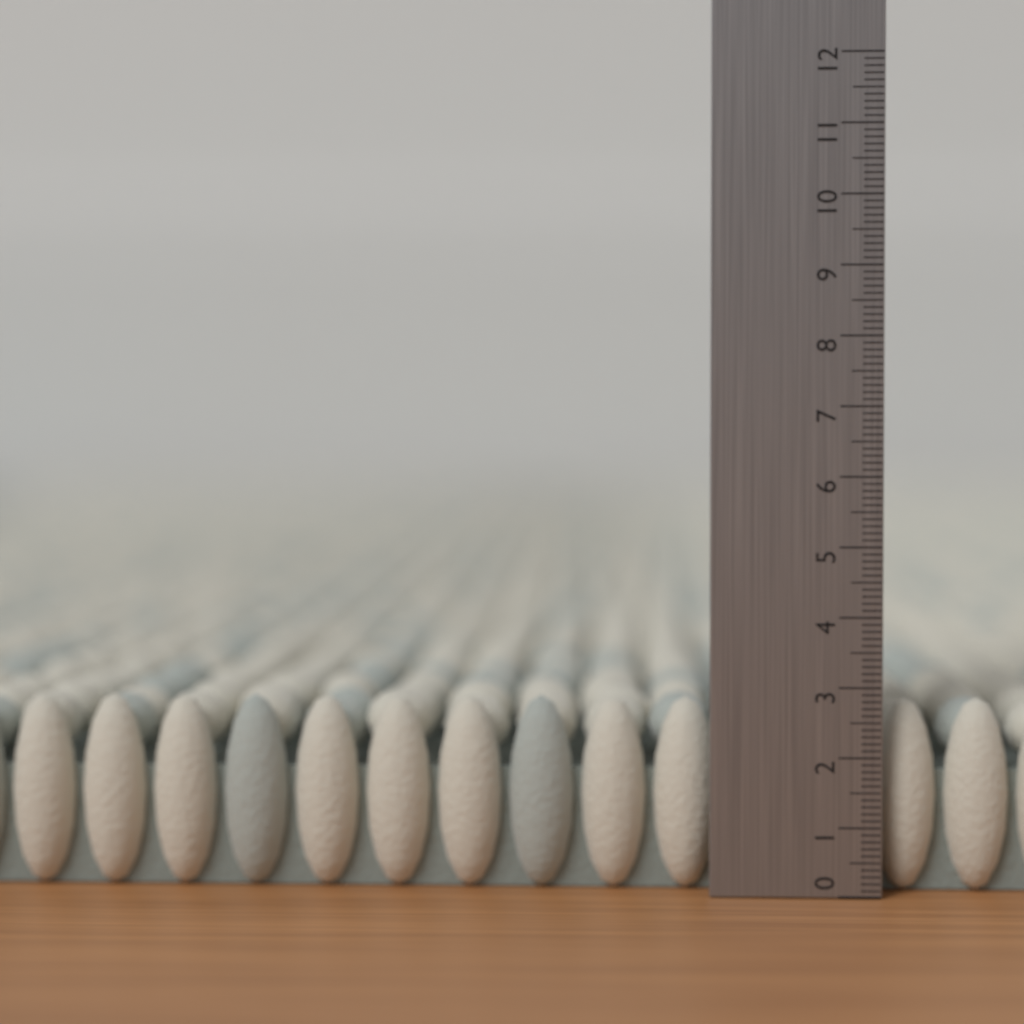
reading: 2.8 (no unit)
